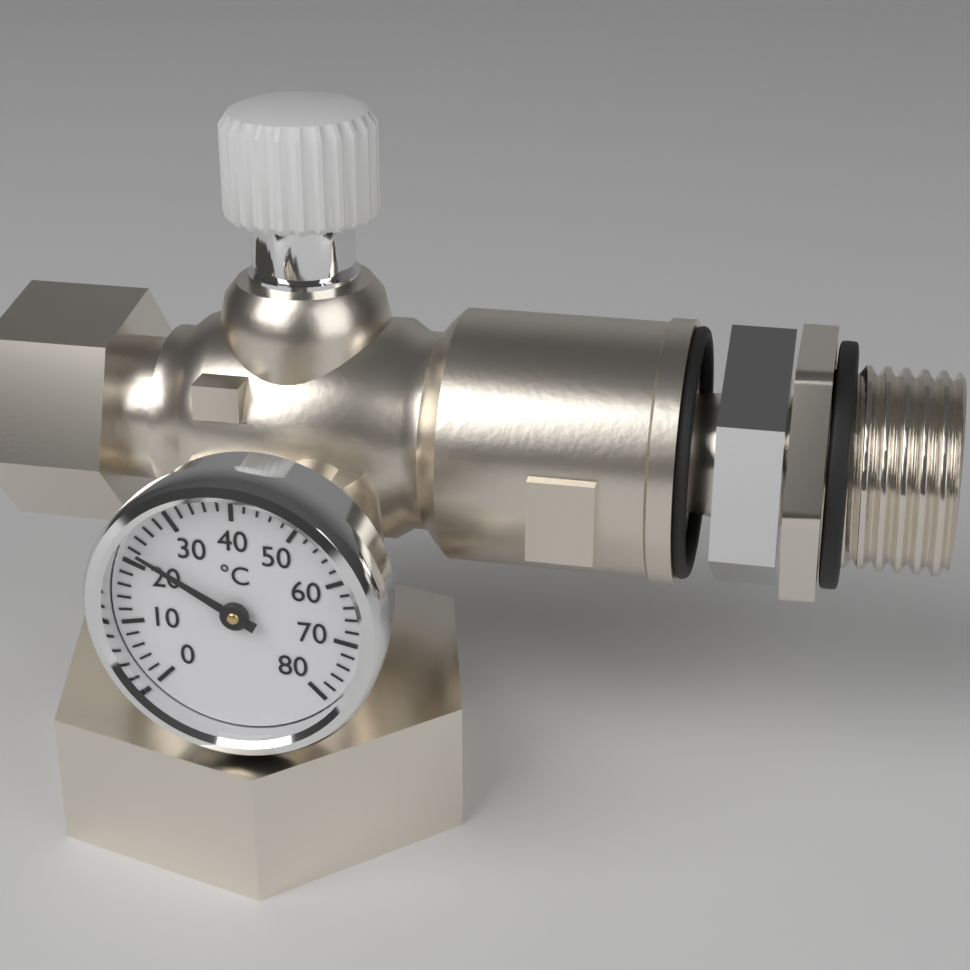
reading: 22 °C
